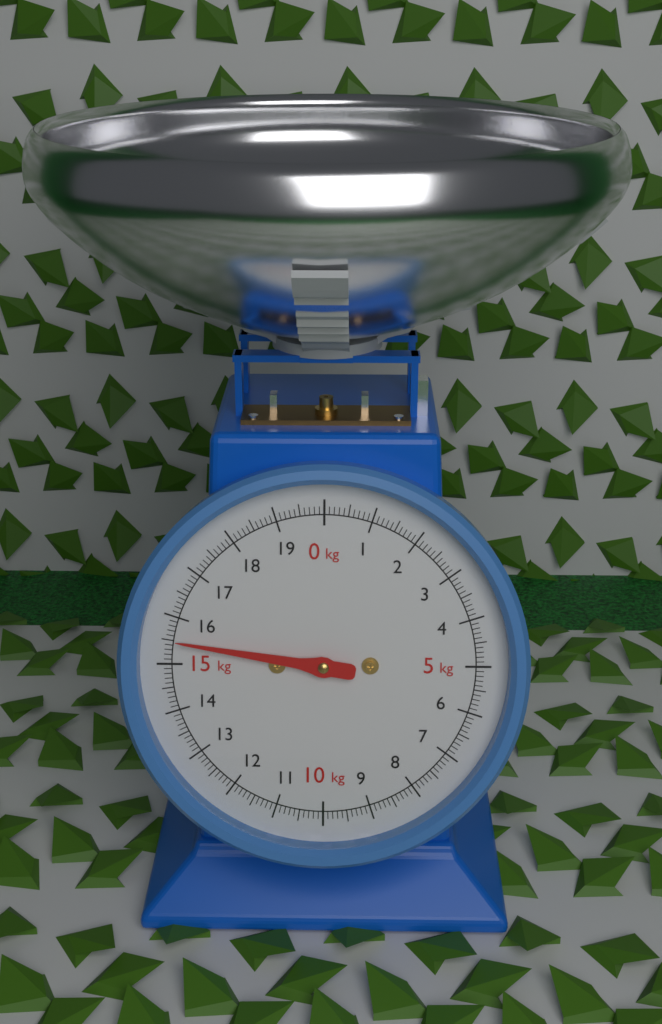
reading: 15.5 kg
